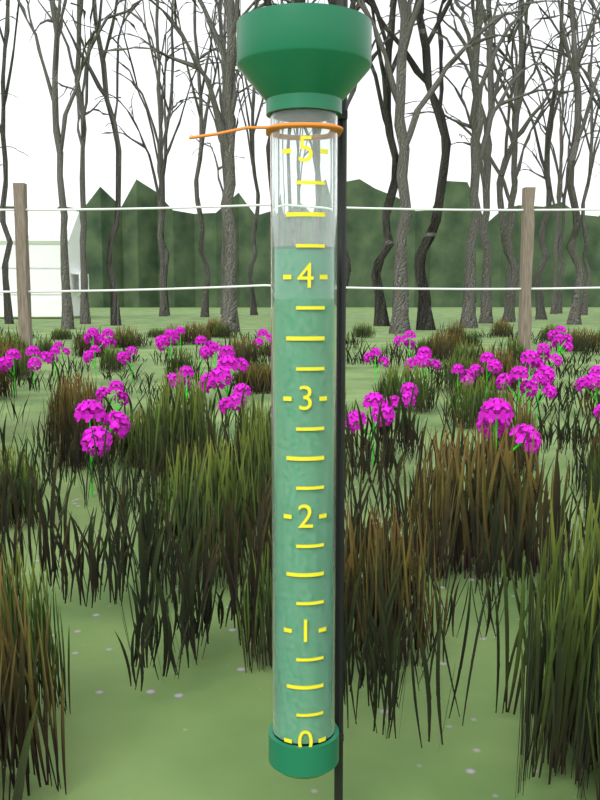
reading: 4.25 (no unit)
